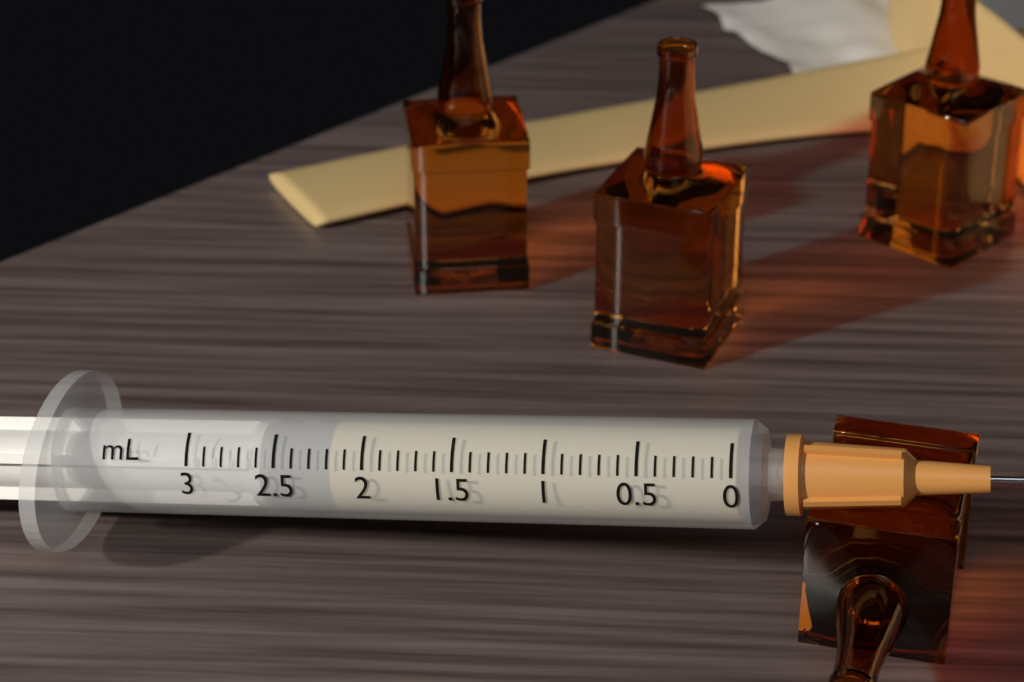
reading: 2.2 mL
